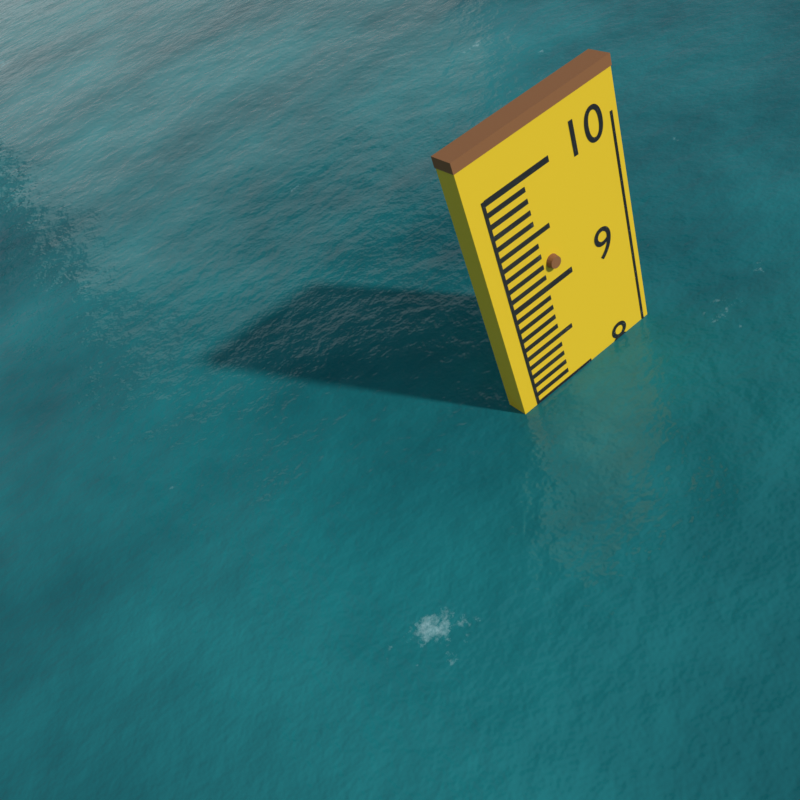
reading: 8.0 (no unit)
